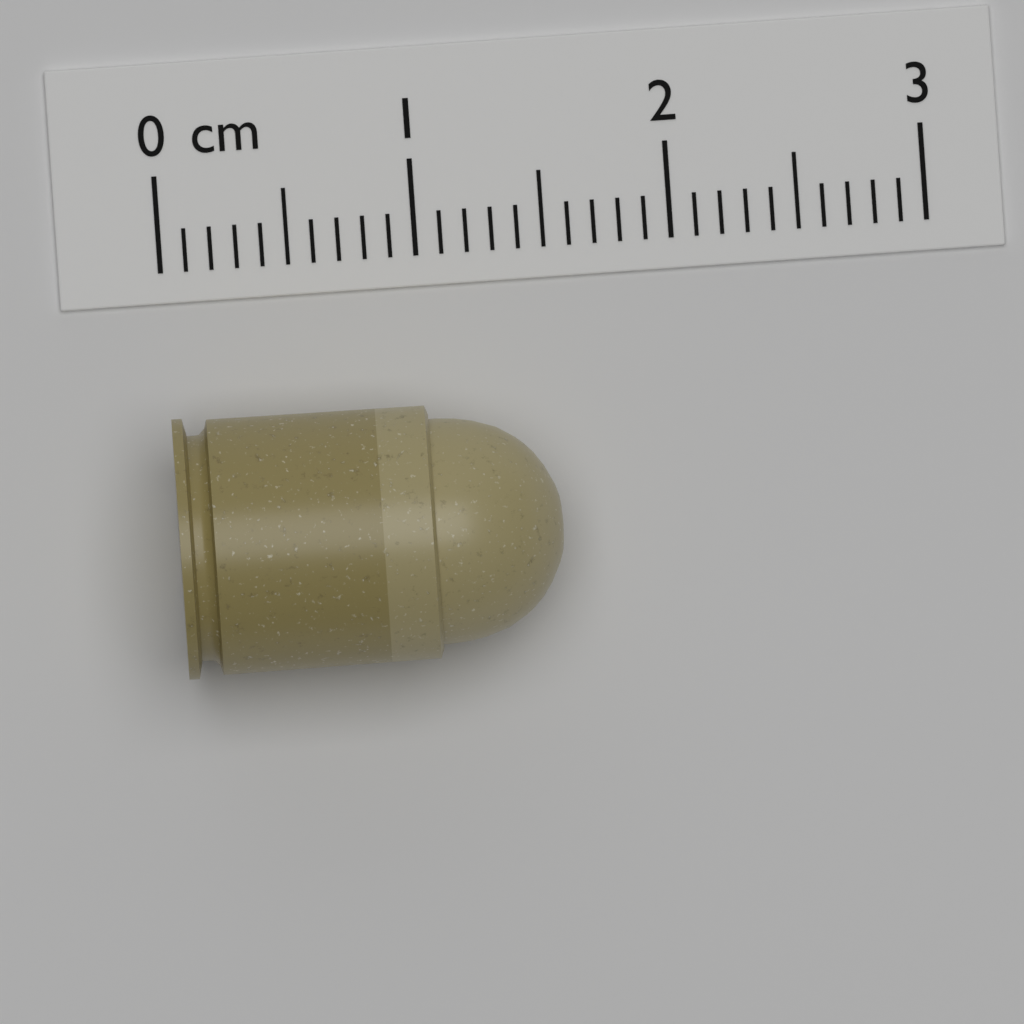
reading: 1.5 cm
